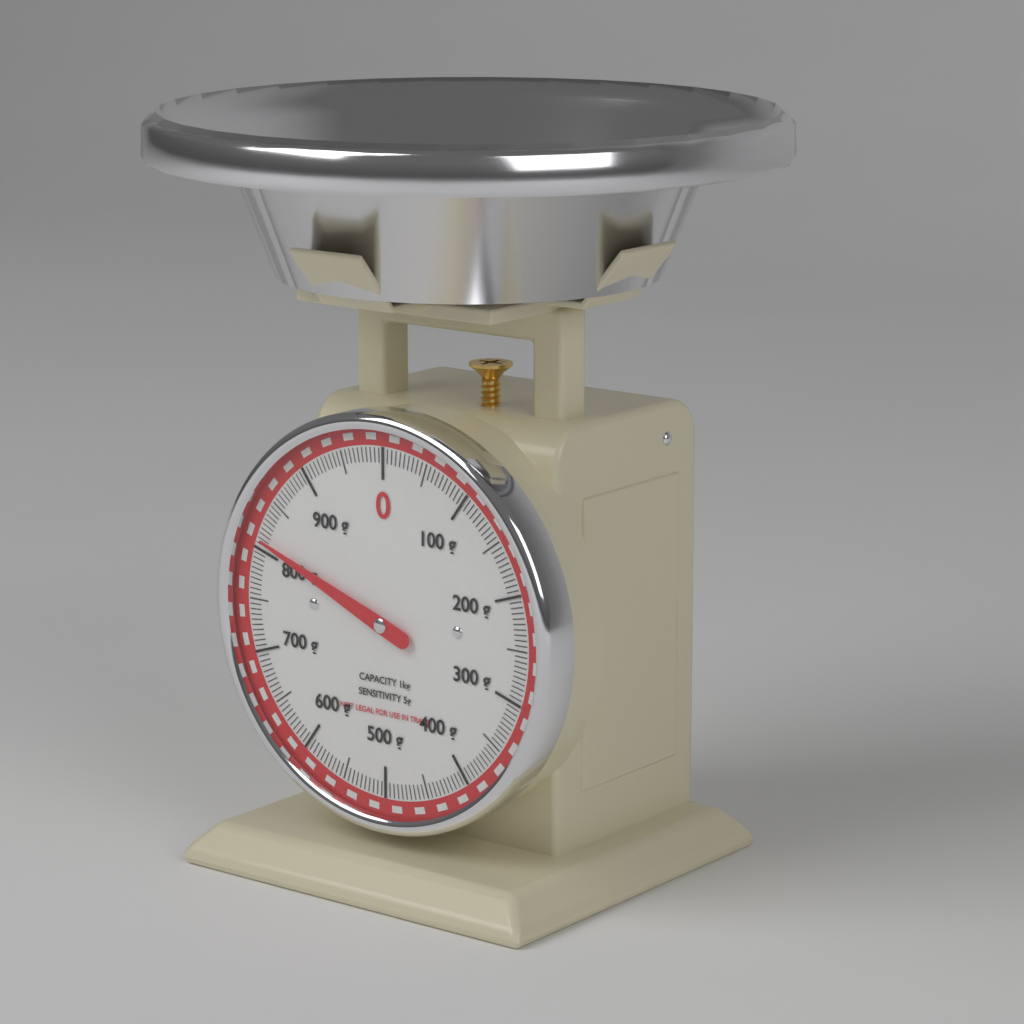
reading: 810 g
